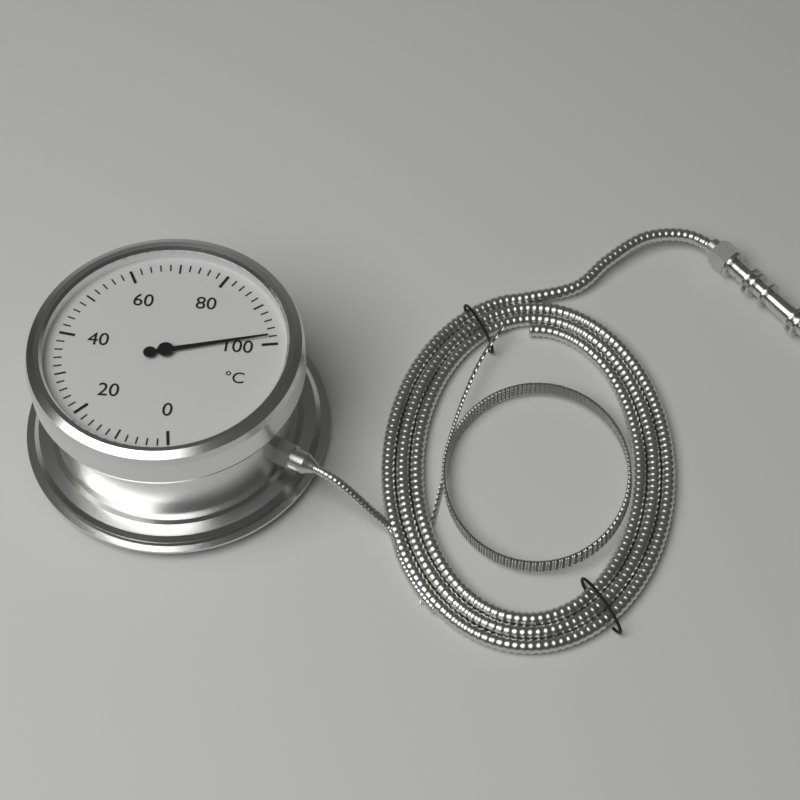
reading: 98 °C
